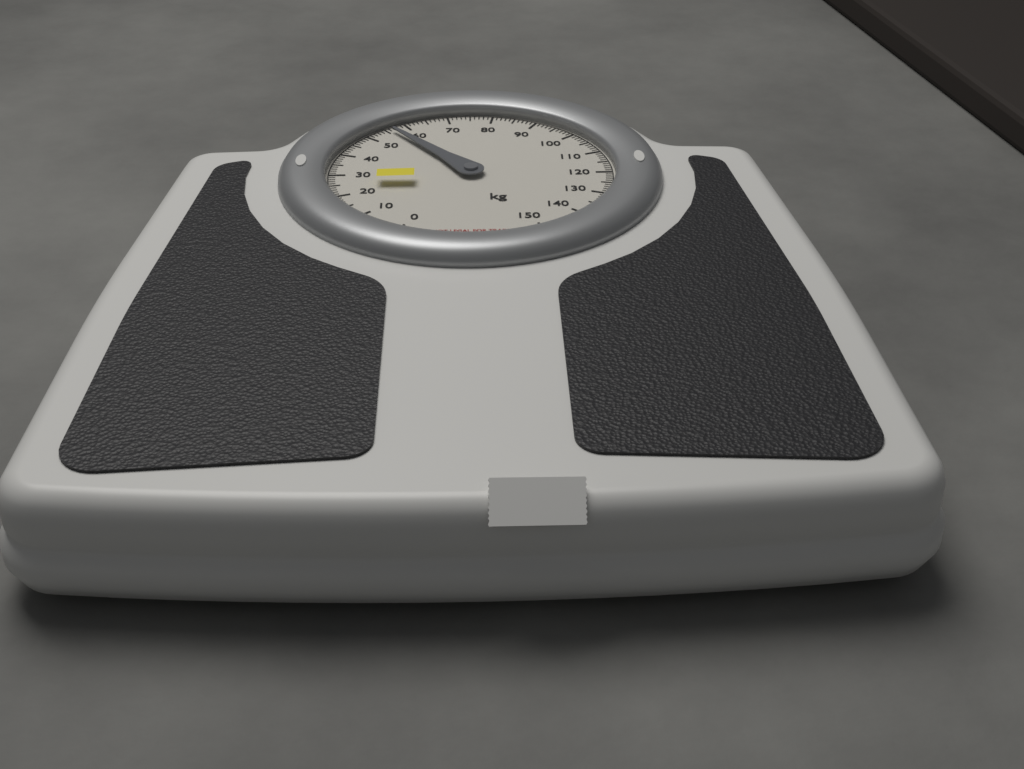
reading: 56 kg
